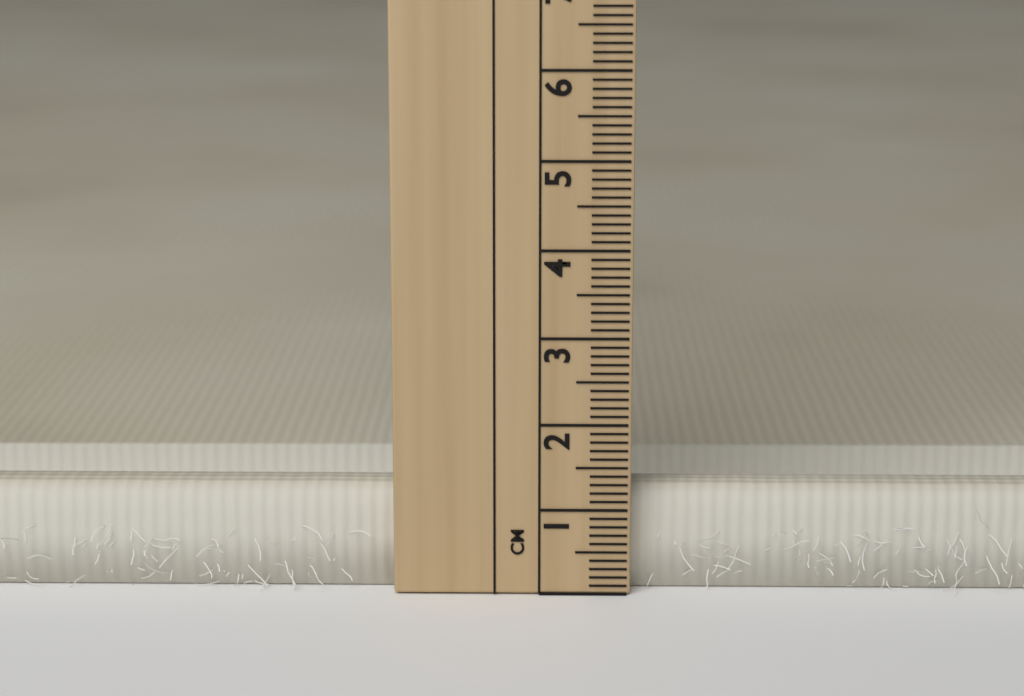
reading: 1.2 cm
